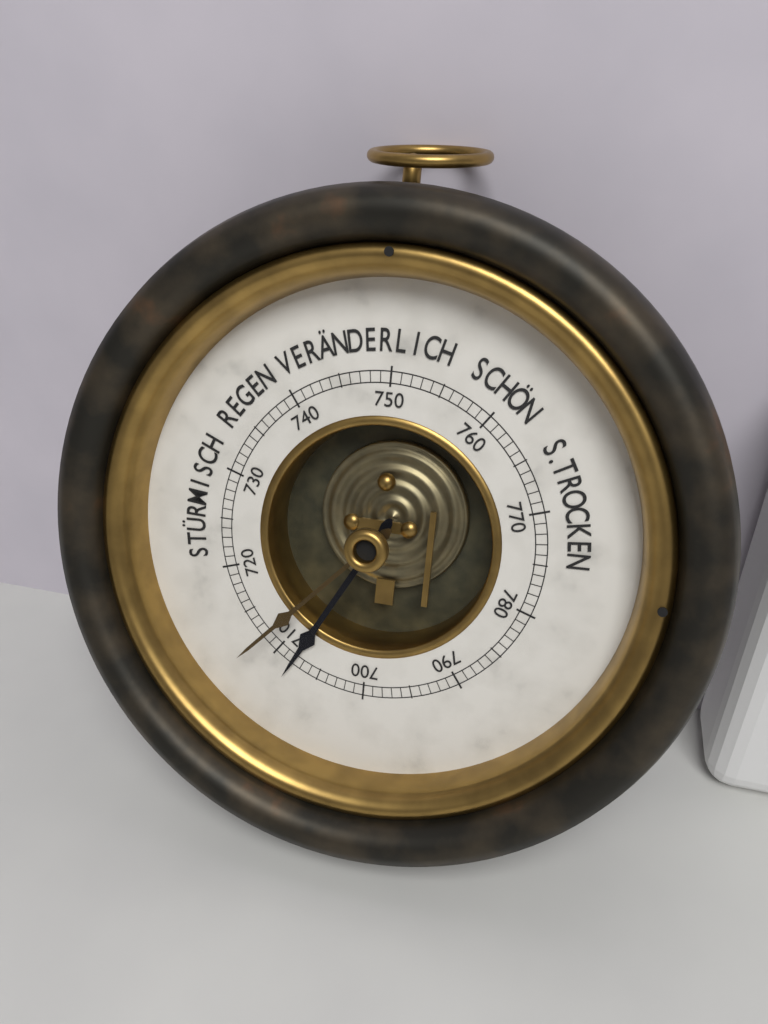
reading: 708 mmHg
